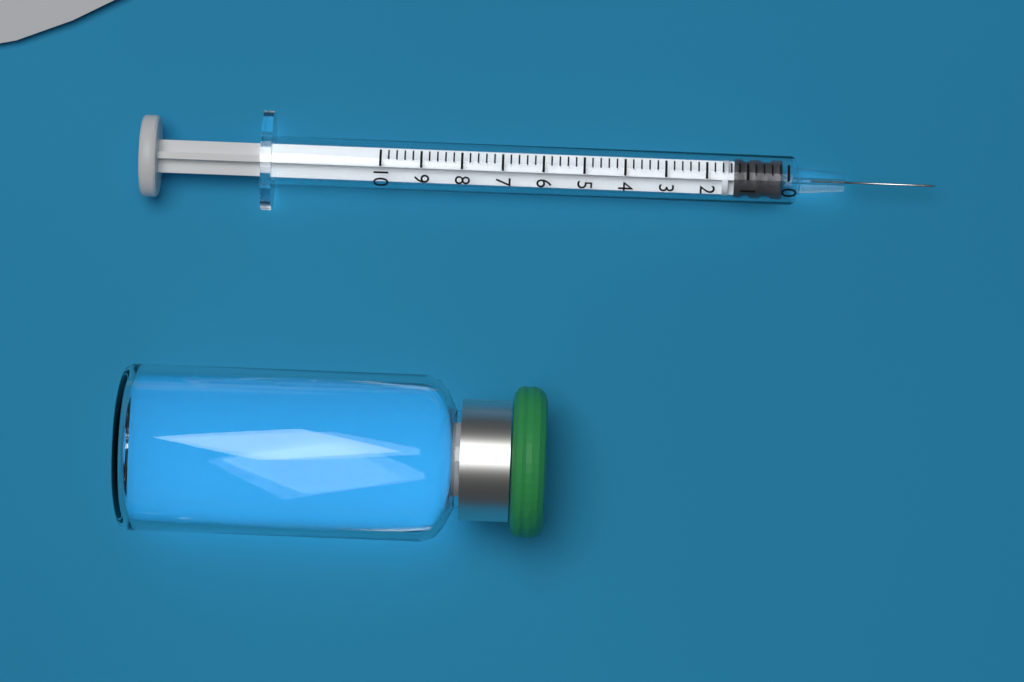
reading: 0.2 (no unit)
